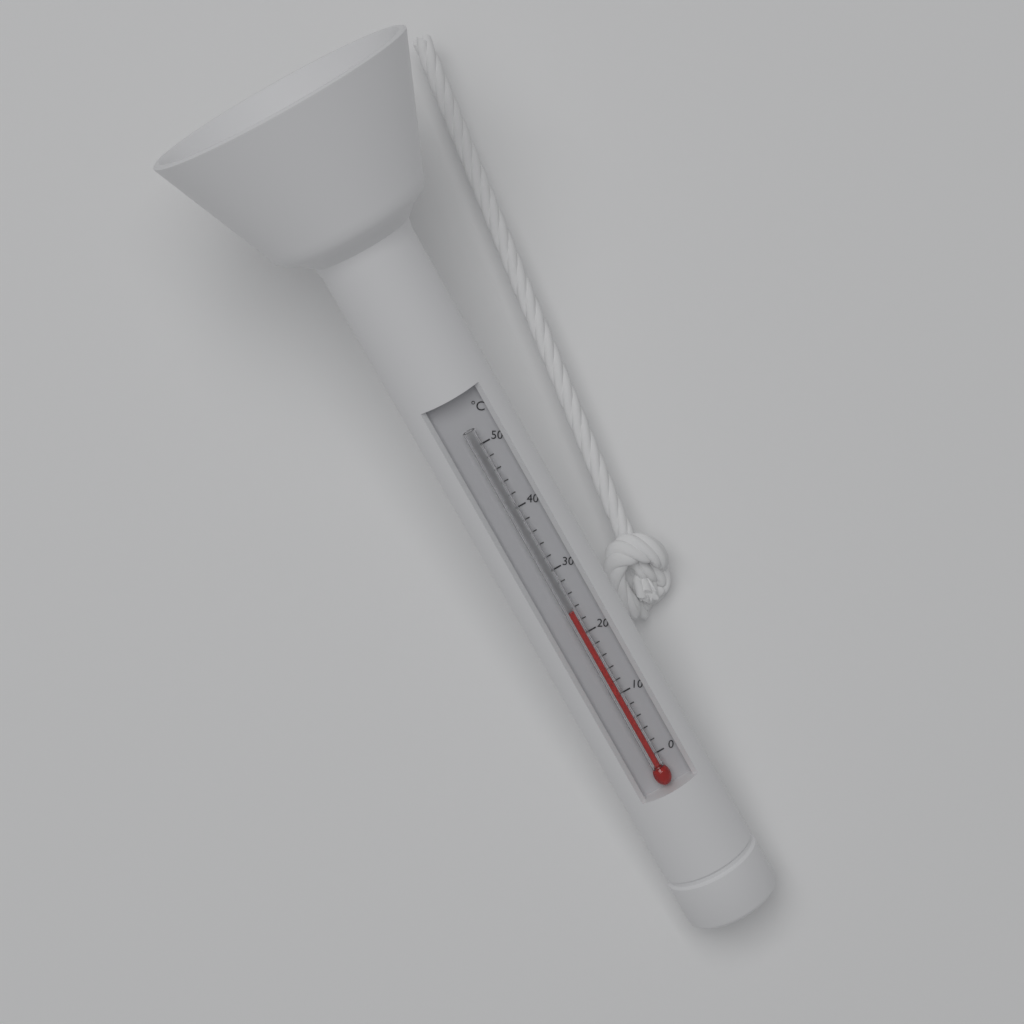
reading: 24 °C
